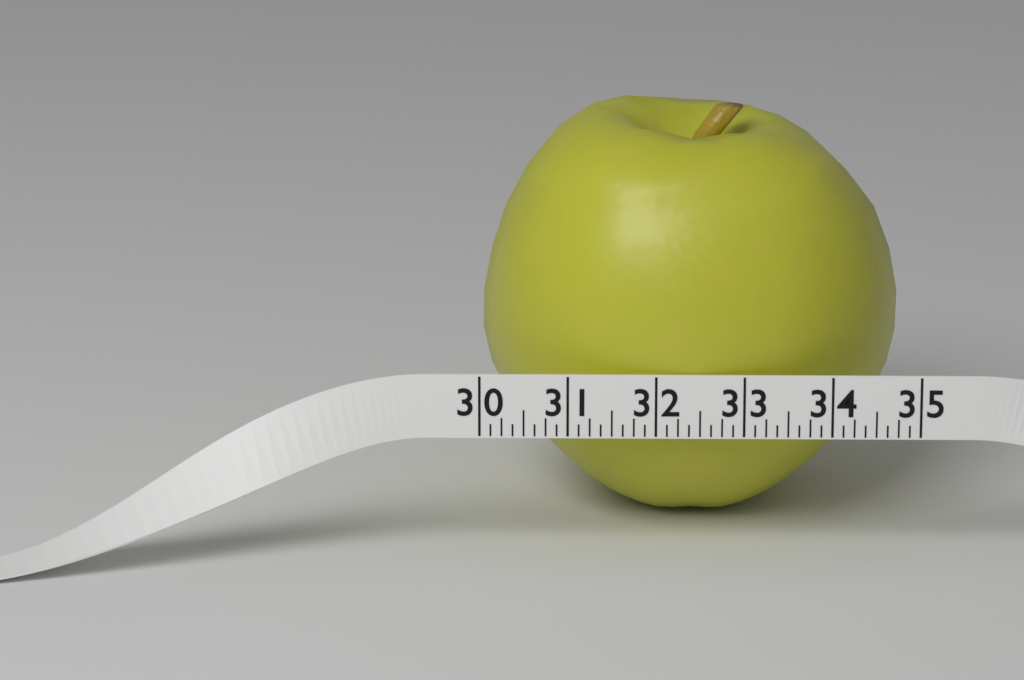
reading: 34.875 (no unit)
